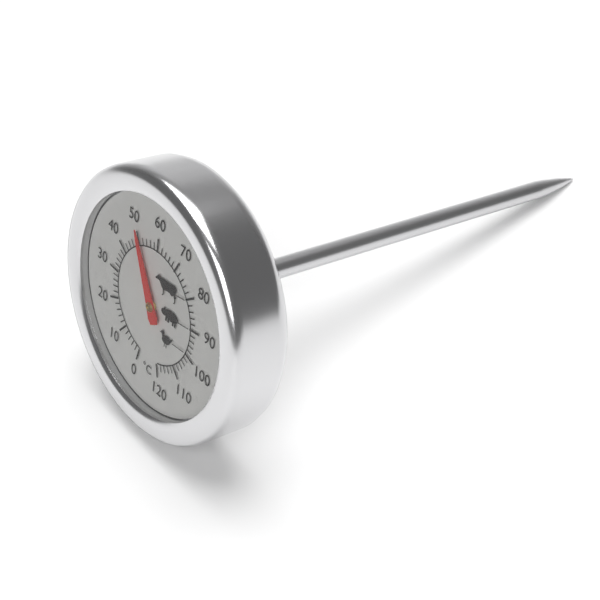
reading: 50 °C
